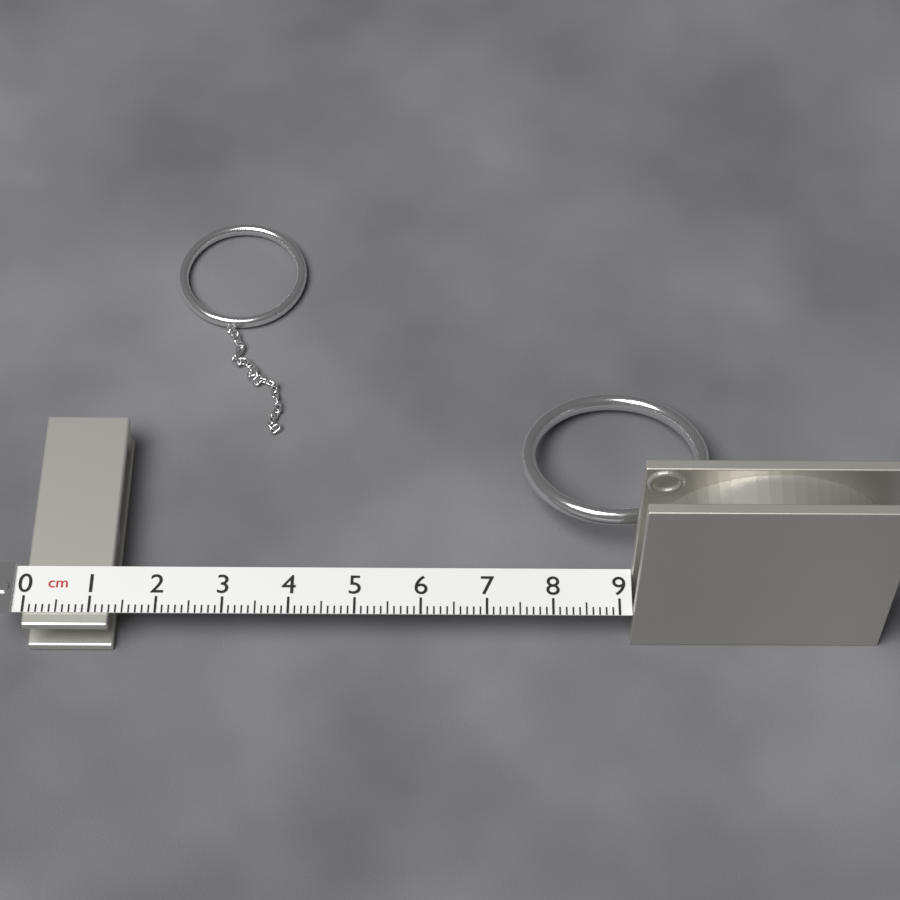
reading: 1.3 cm
